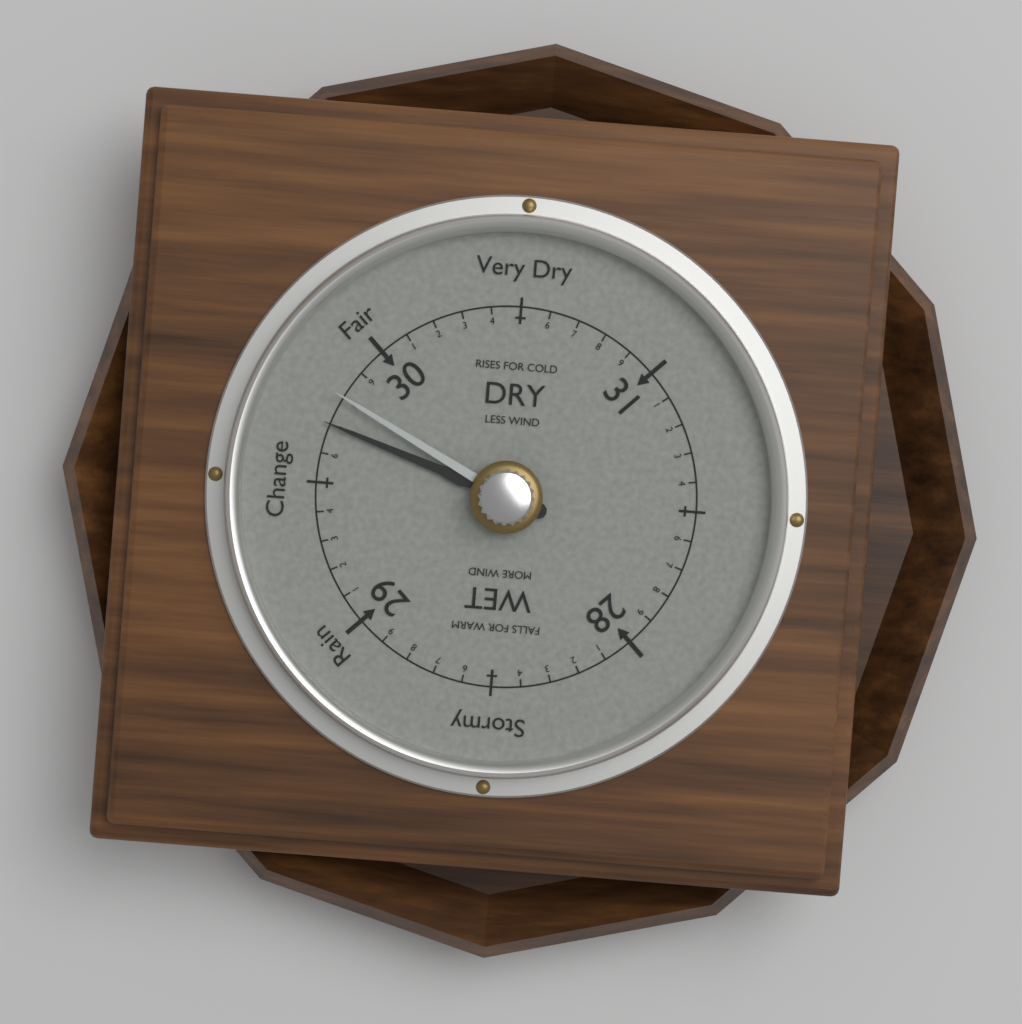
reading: 29.7 (no unit)
